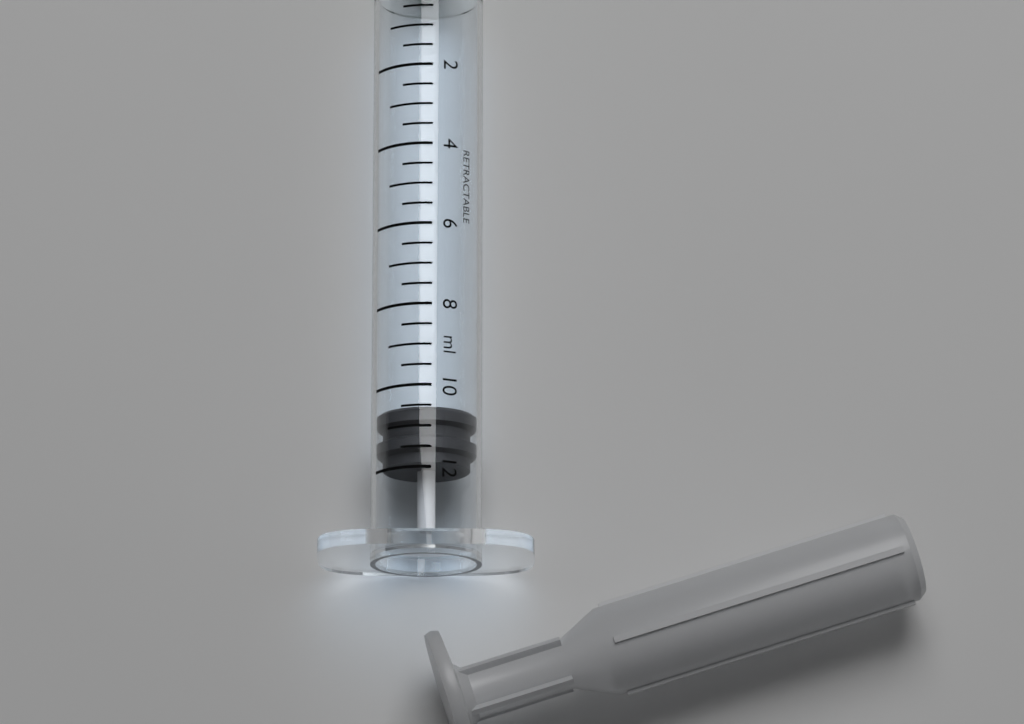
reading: 10.5 ml
